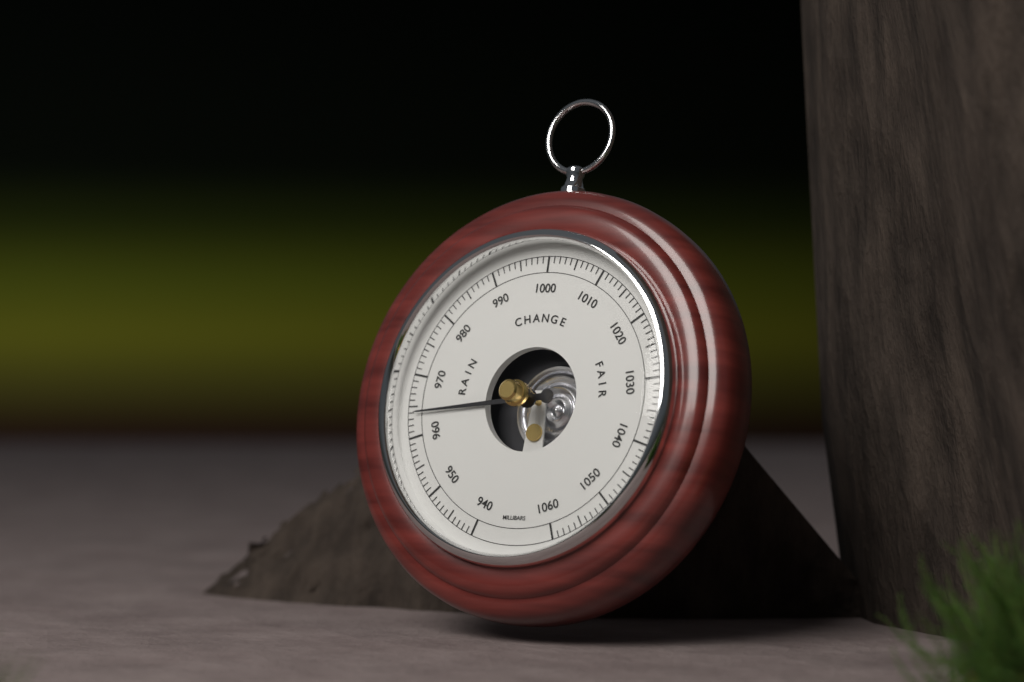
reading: 964 mbar
